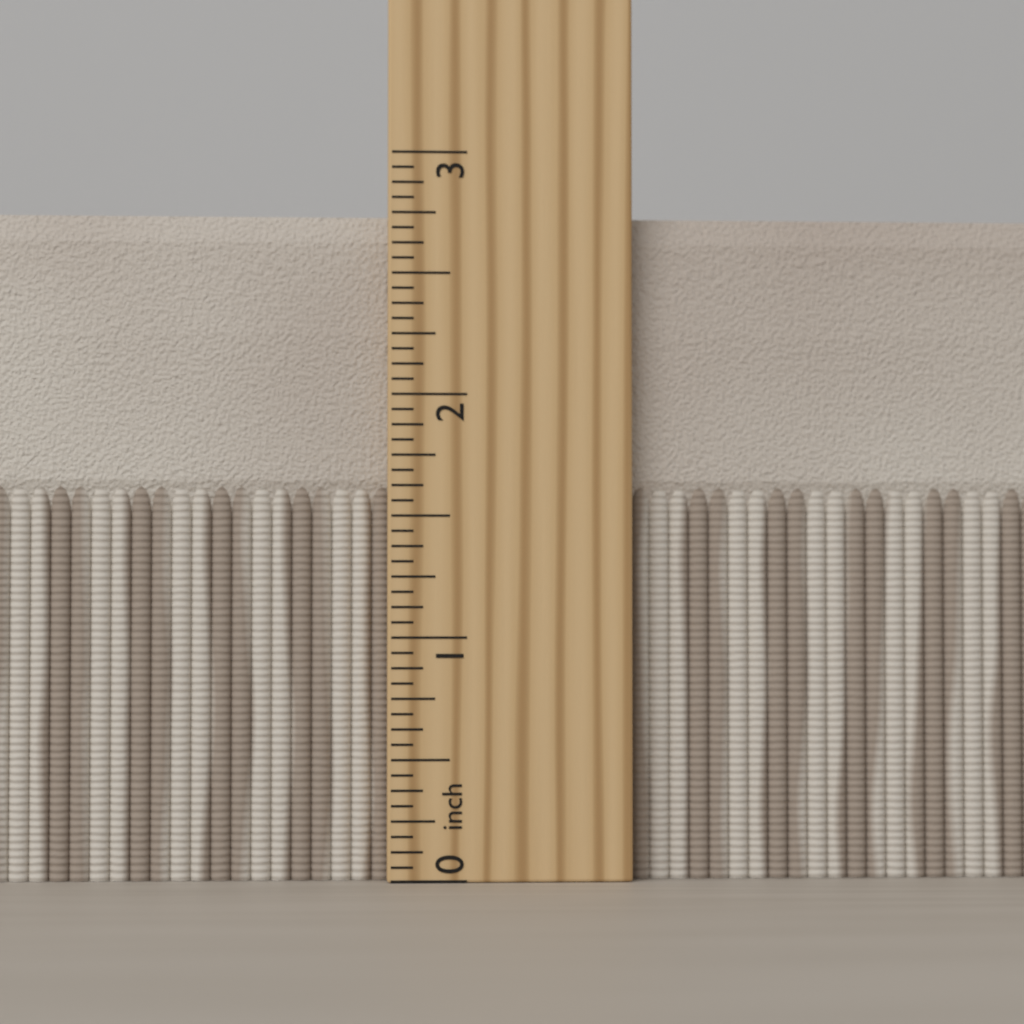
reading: 2.7500 inch
